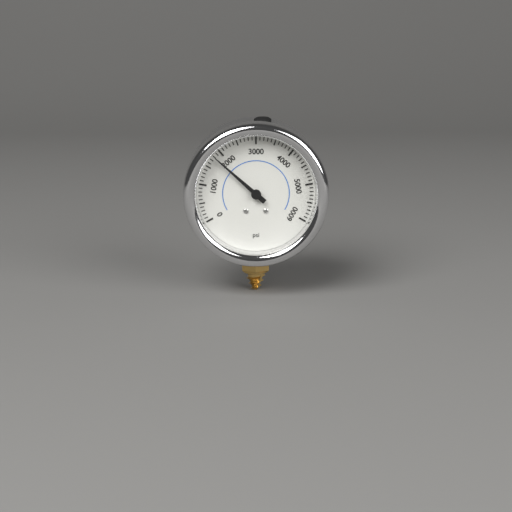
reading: 1800 psi
